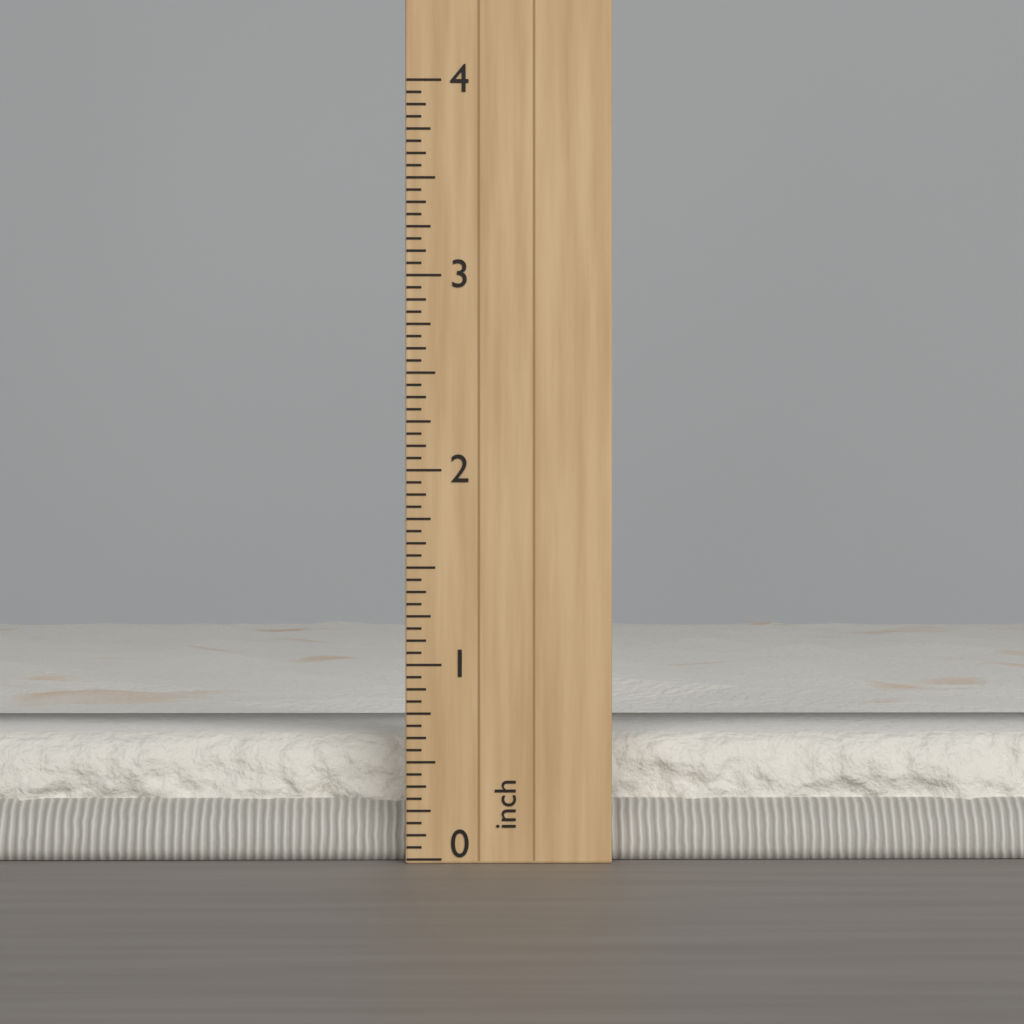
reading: 0.6250 inch
